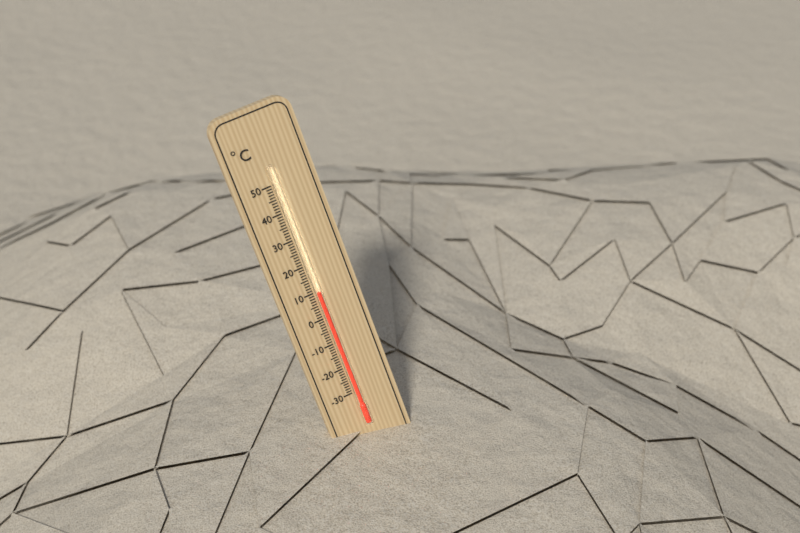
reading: 10 °C
